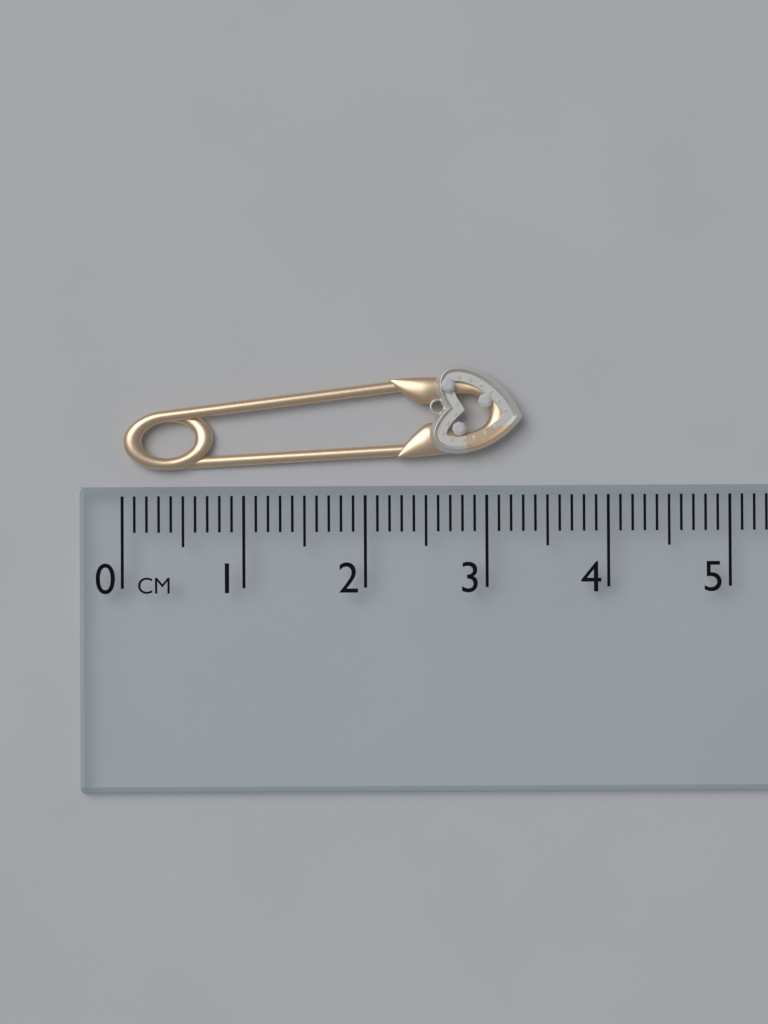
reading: 3.3 cm
